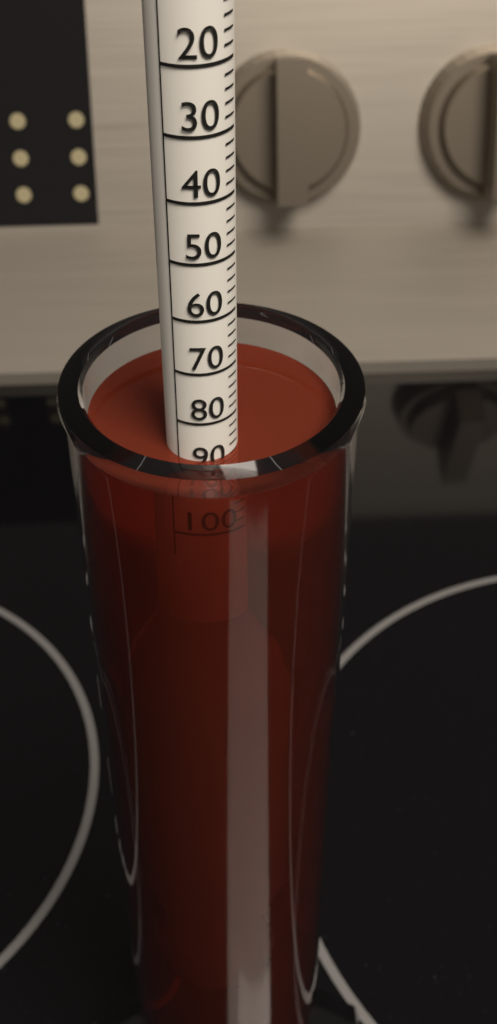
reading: 88 (no unit)
